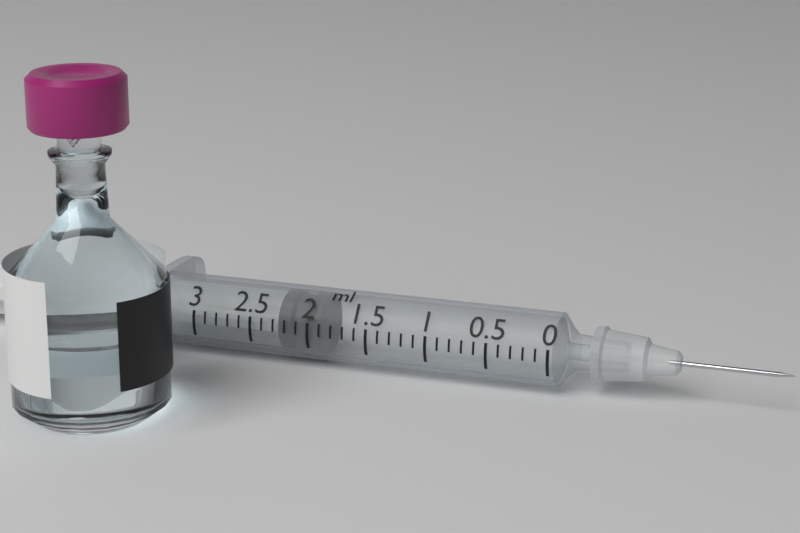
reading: 1.9 ml
